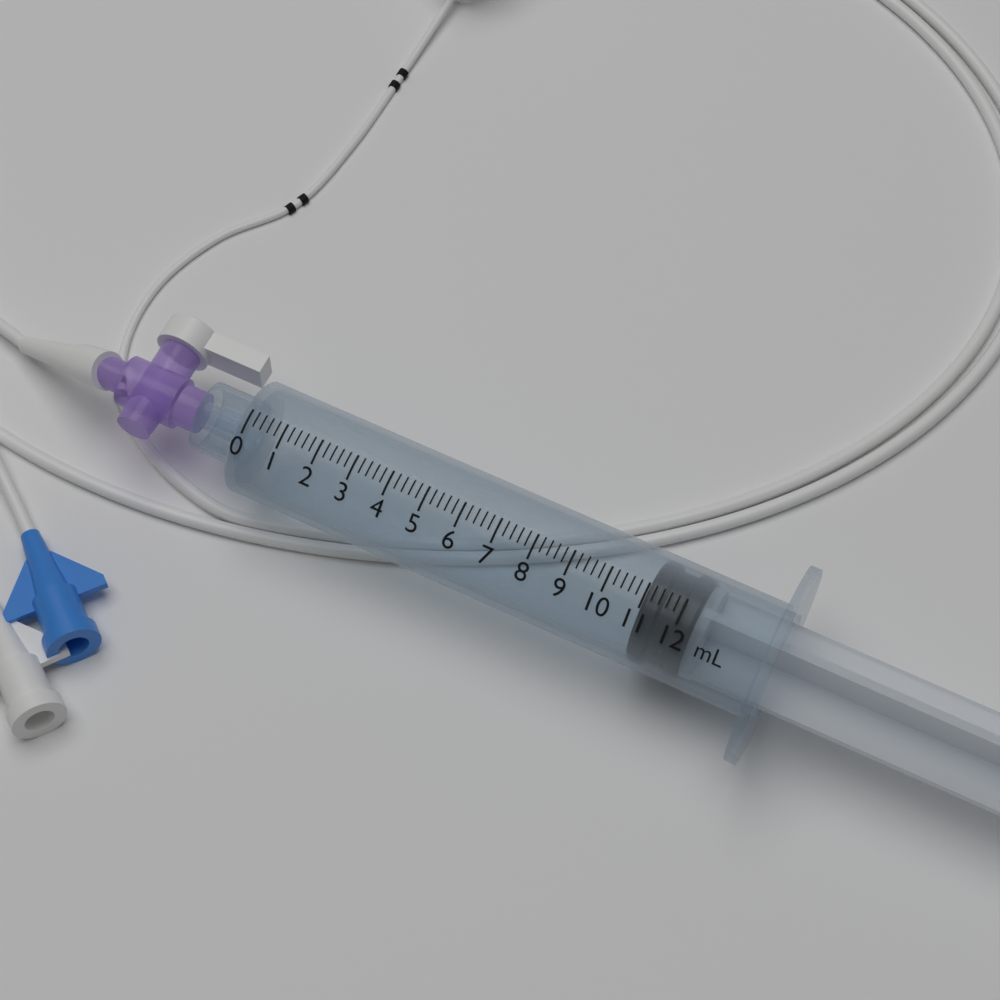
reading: 11.0 mL
